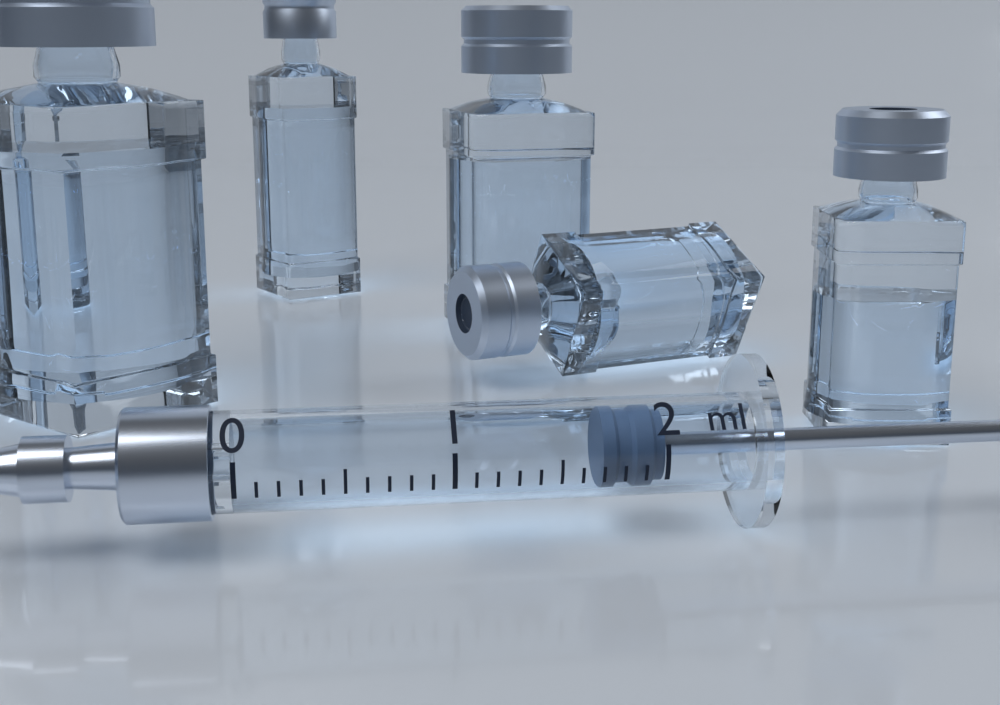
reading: 1.7 ml
